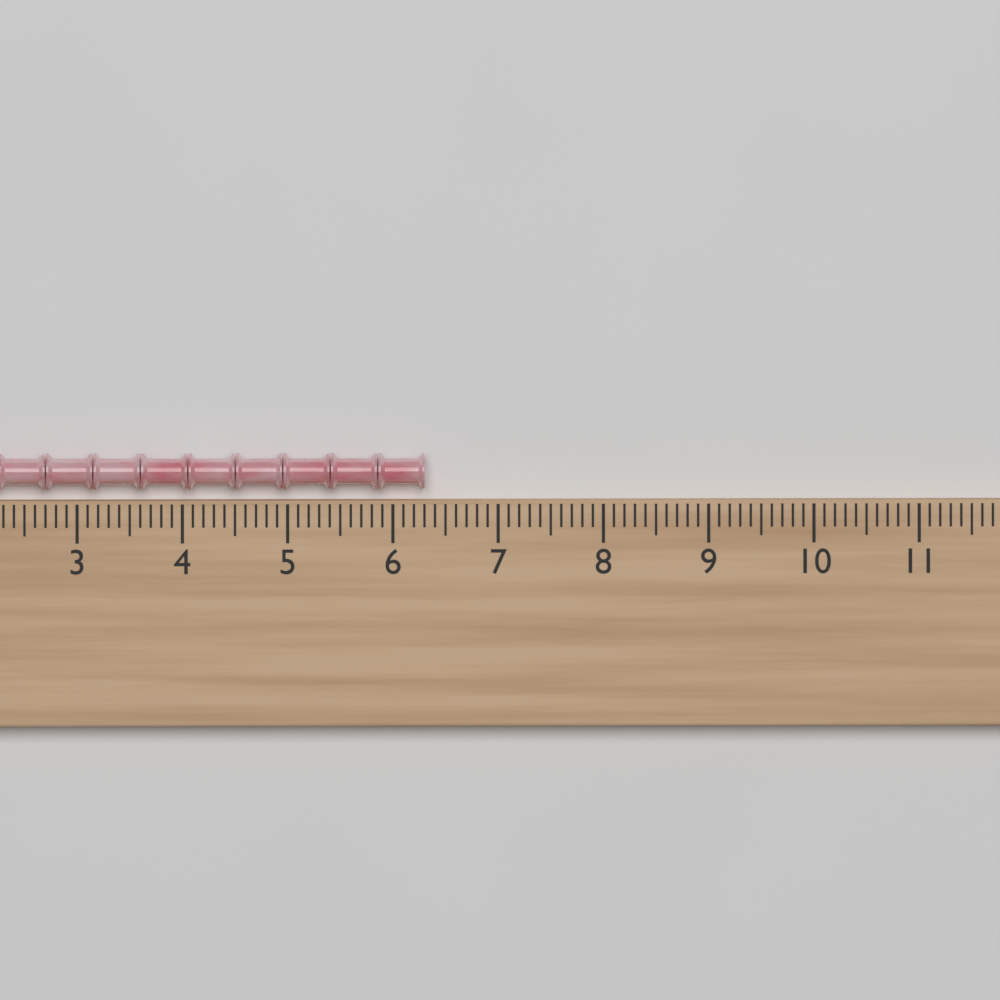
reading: 6.3 (no unit)
